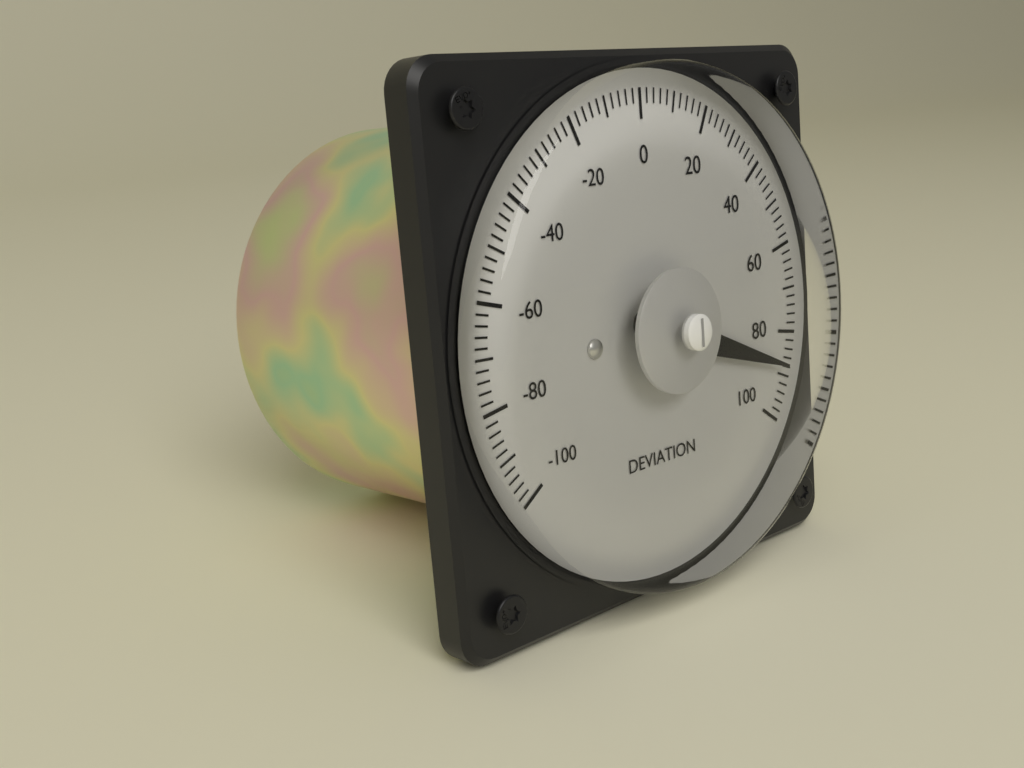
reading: 88 (no unit)
